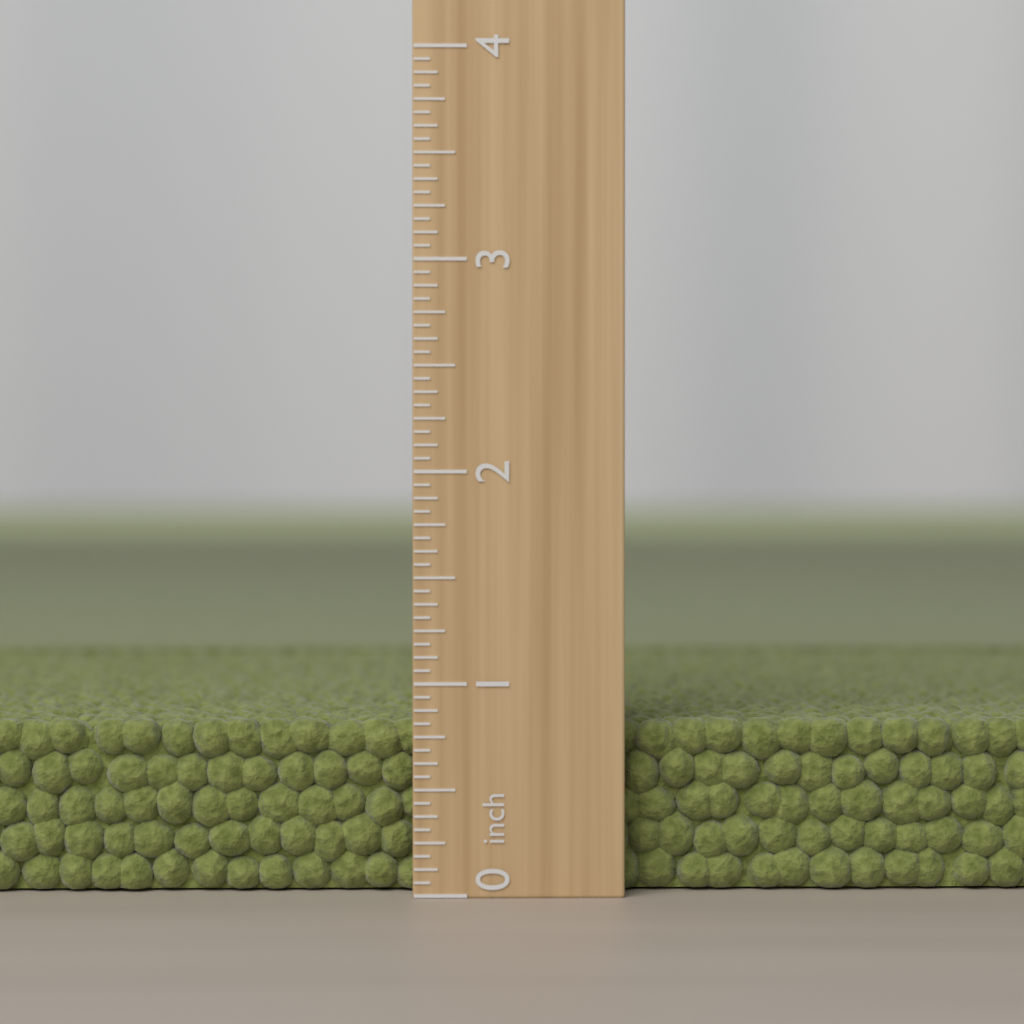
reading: 0.8125 inch
